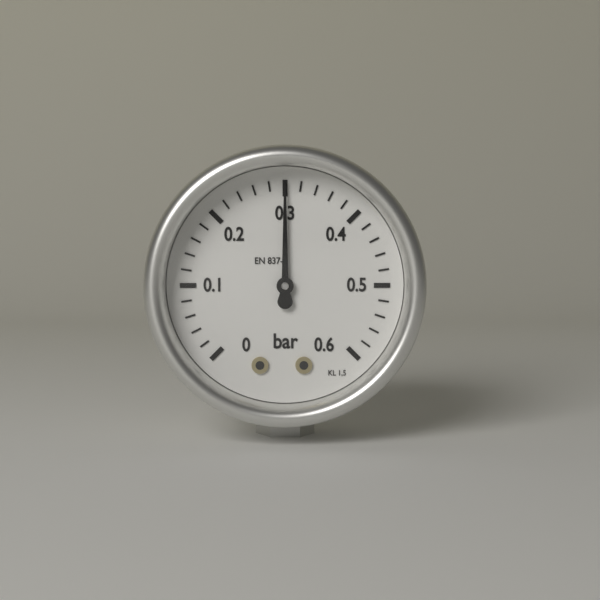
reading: 0.30 bar
